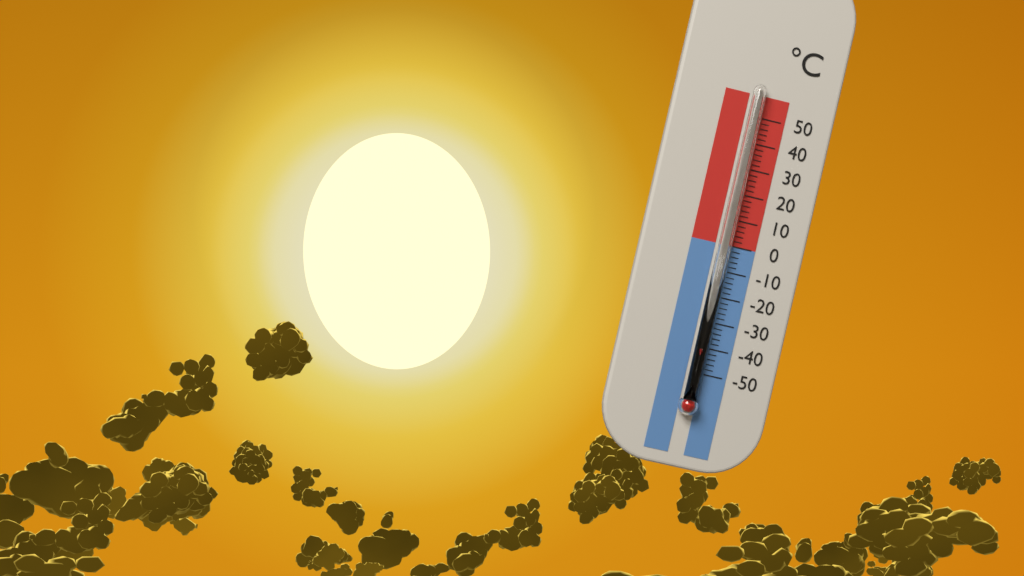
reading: -40 °C
